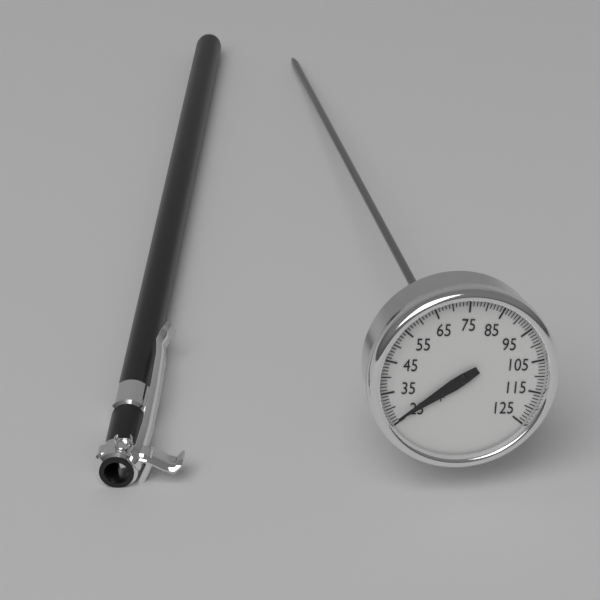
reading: 26 °F
